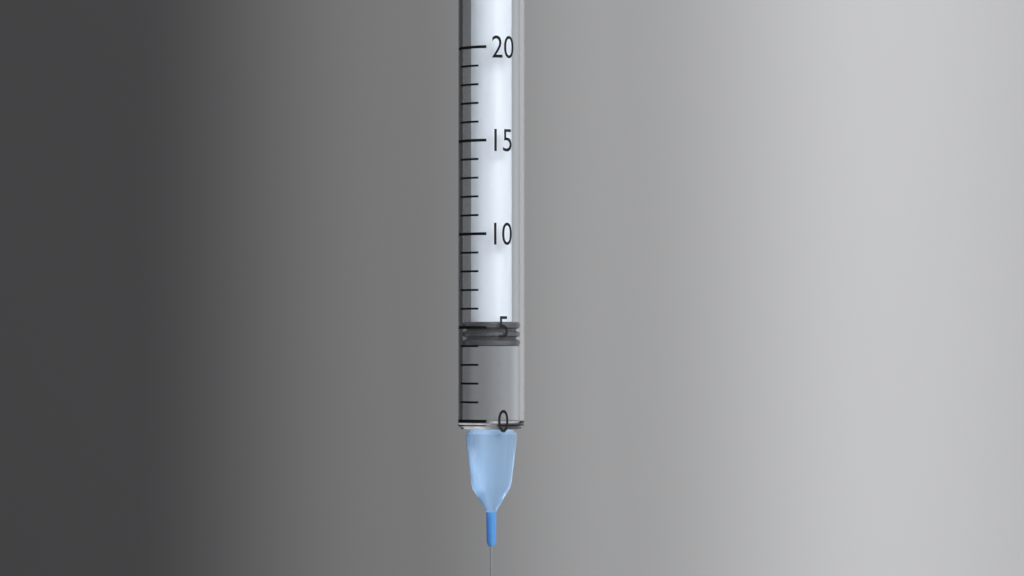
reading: 4 (no unit)
